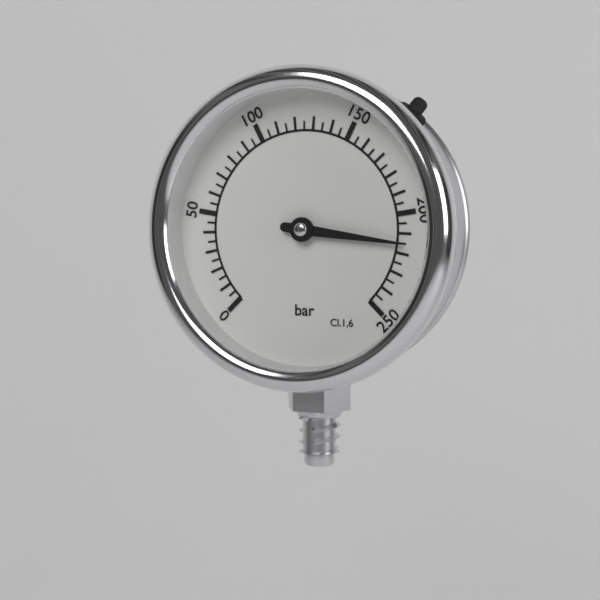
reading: 215 bar
